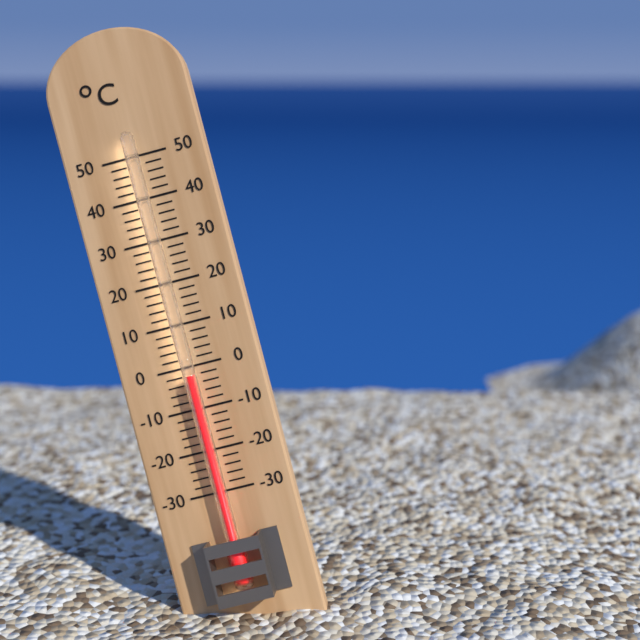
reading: -2 °C
